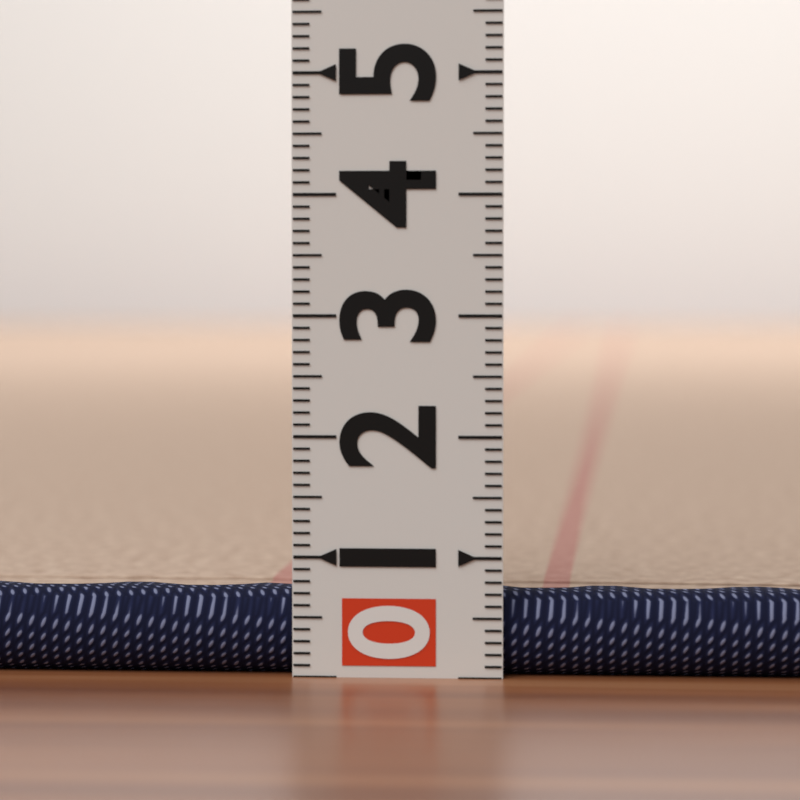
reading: 0.7 (no unit)
